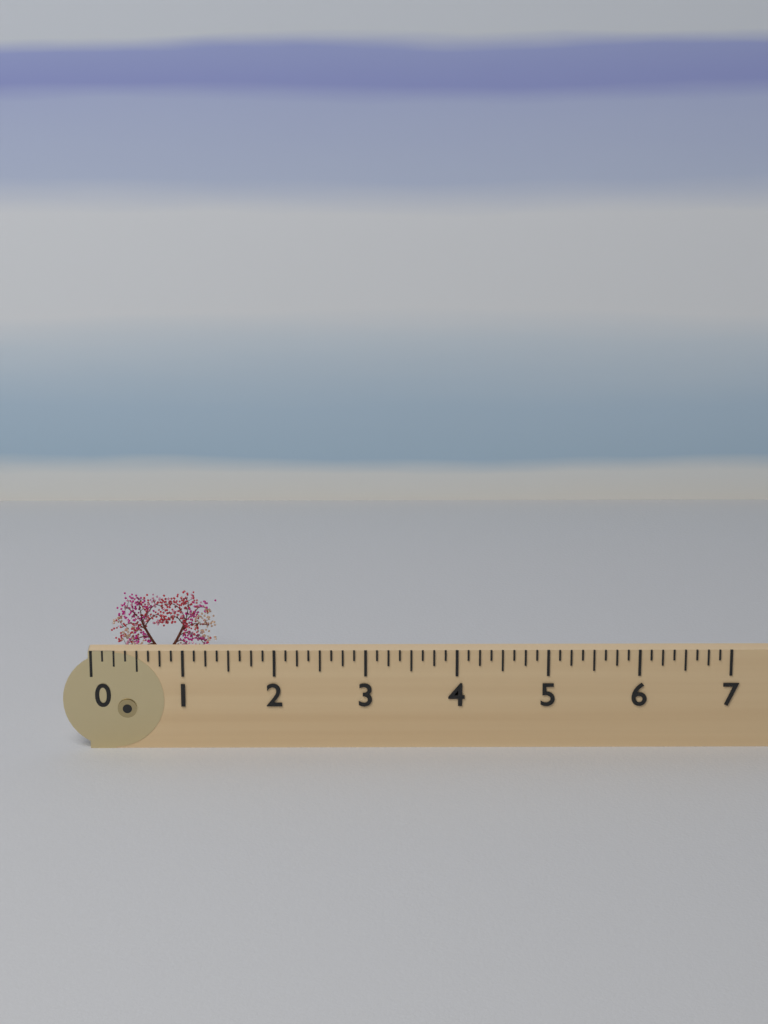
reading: 1.250 (no unit)
